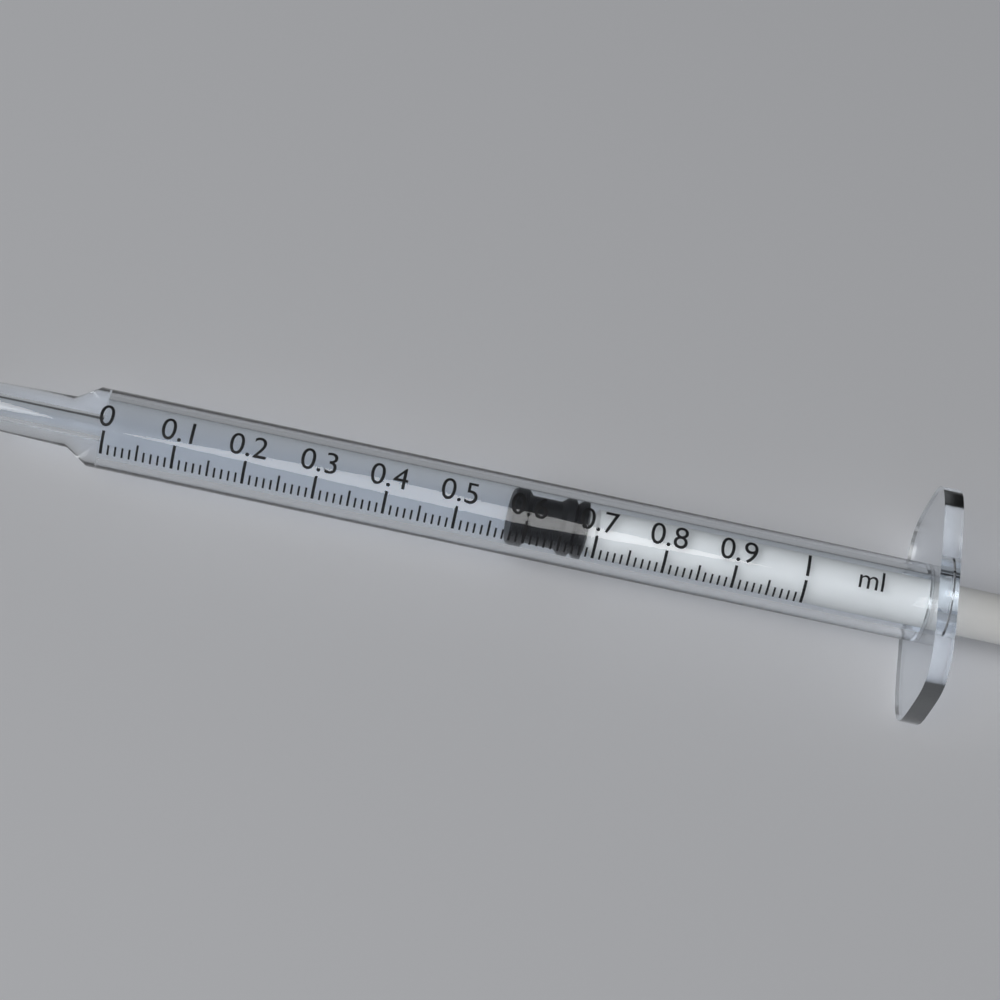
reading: 0.58 ml
